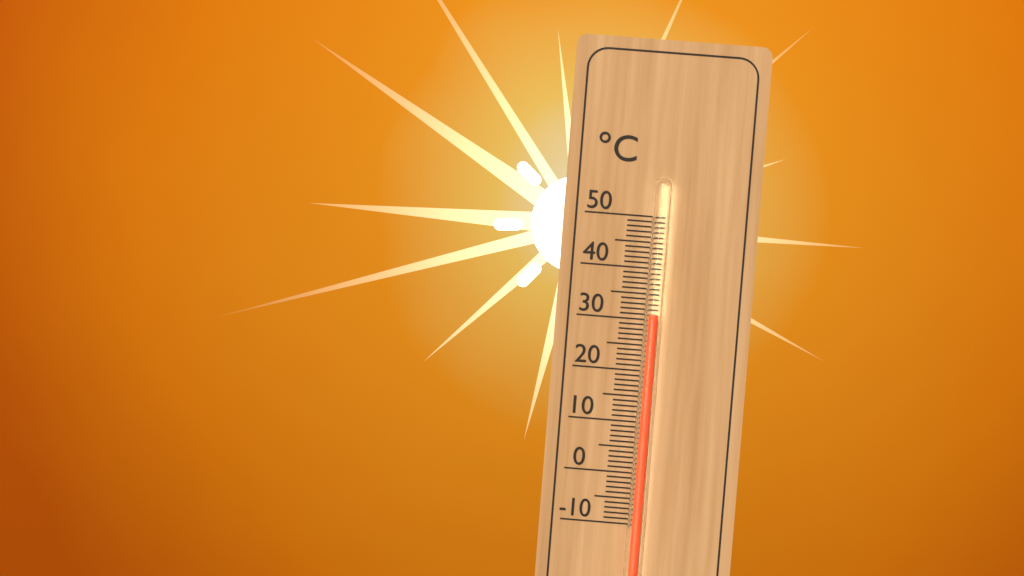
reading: 31 °C
